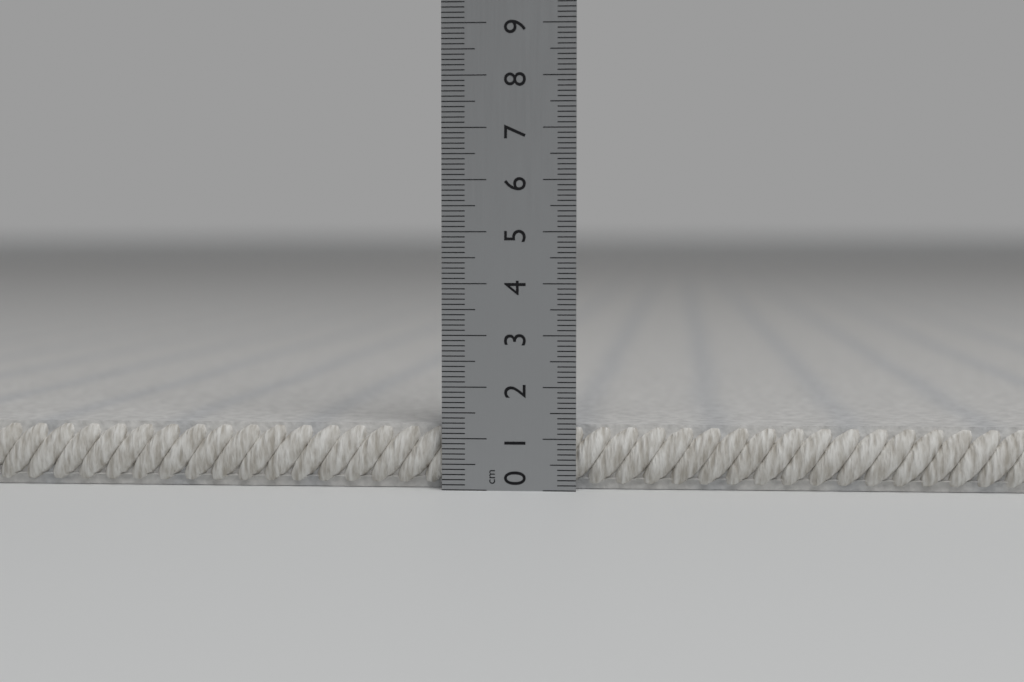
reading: 1.3 cm
